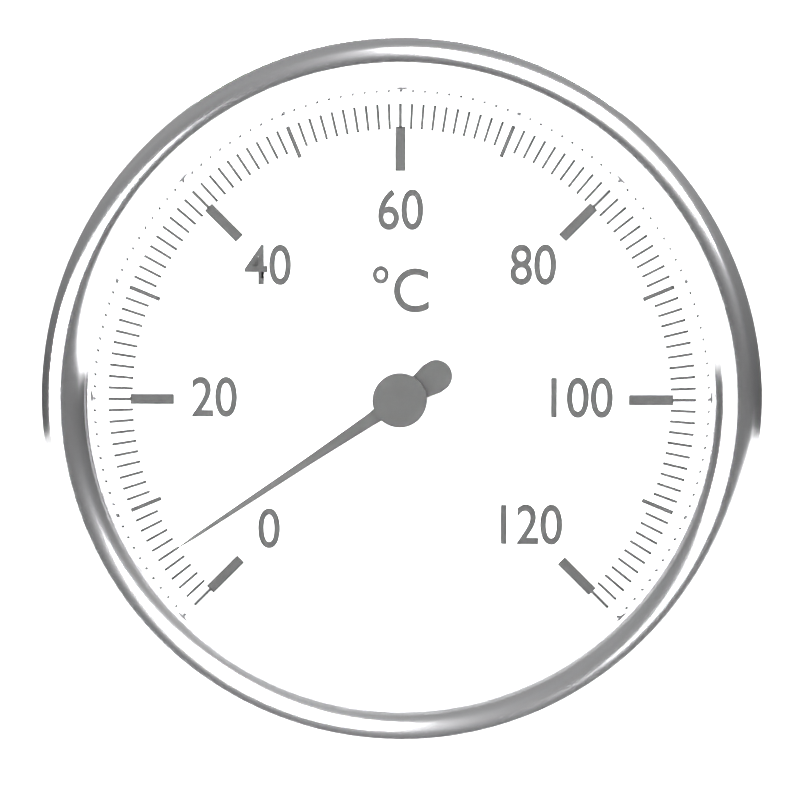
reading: 5 °C
